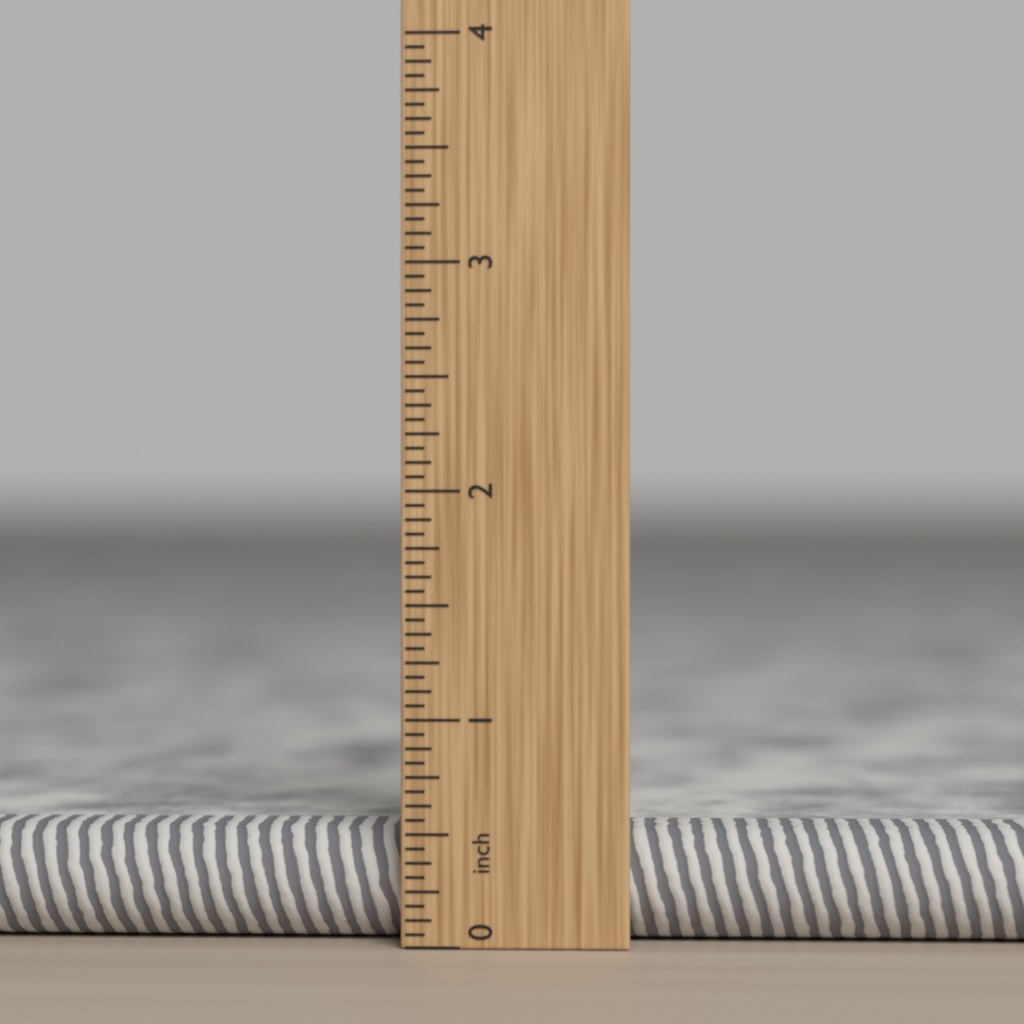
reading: 0.5000 in
